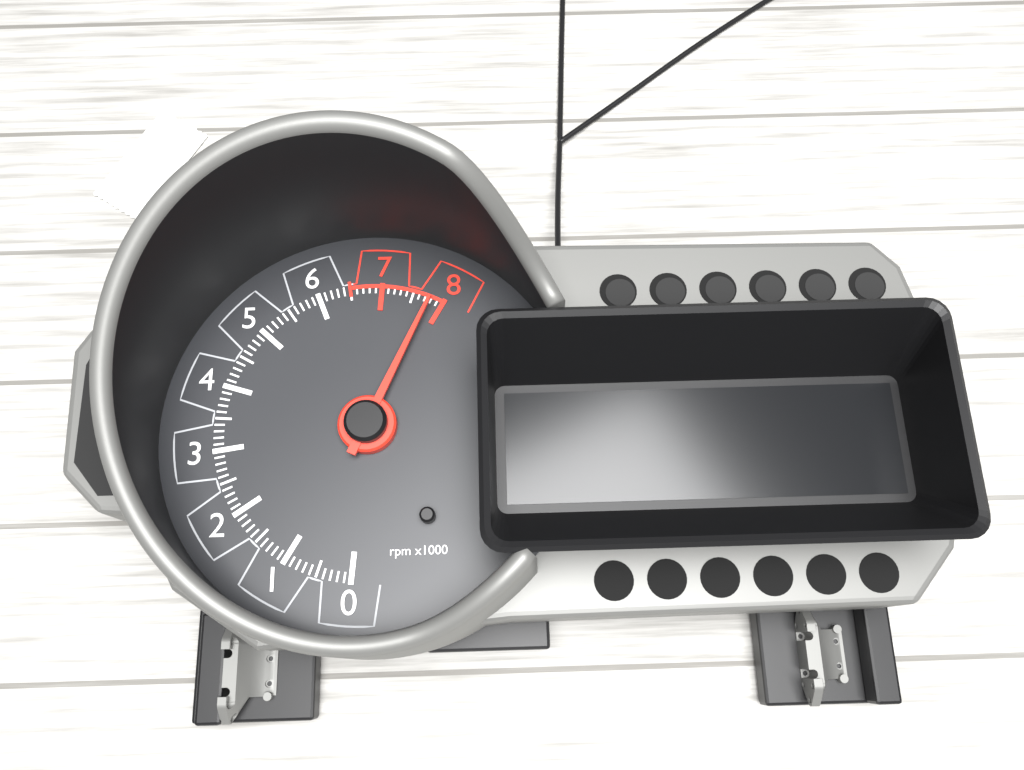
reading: 7800 rpm
